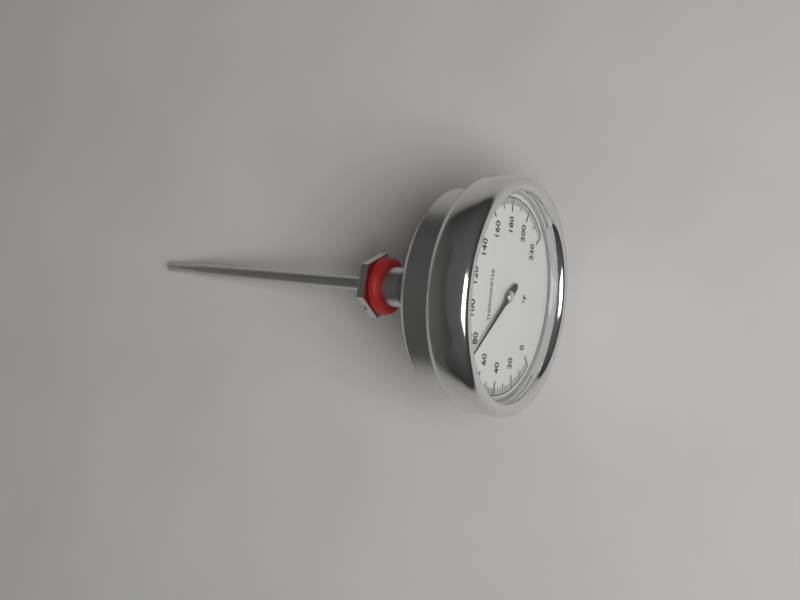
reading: 76 °F
